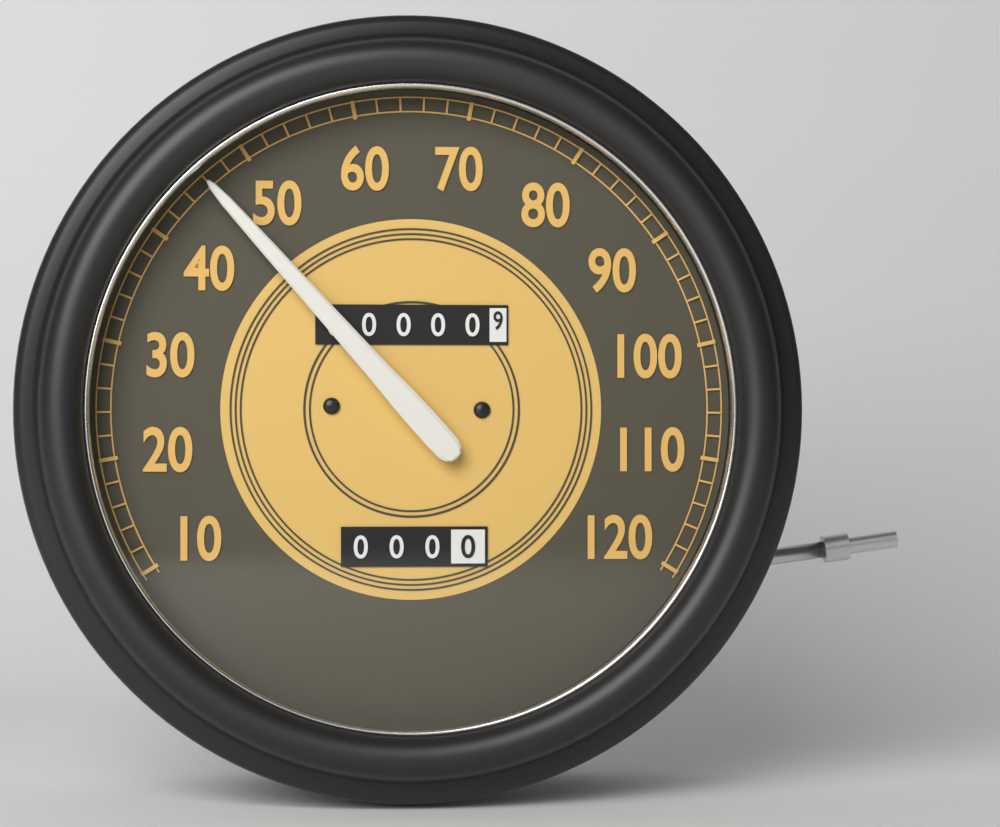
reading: 46 (no unit)
